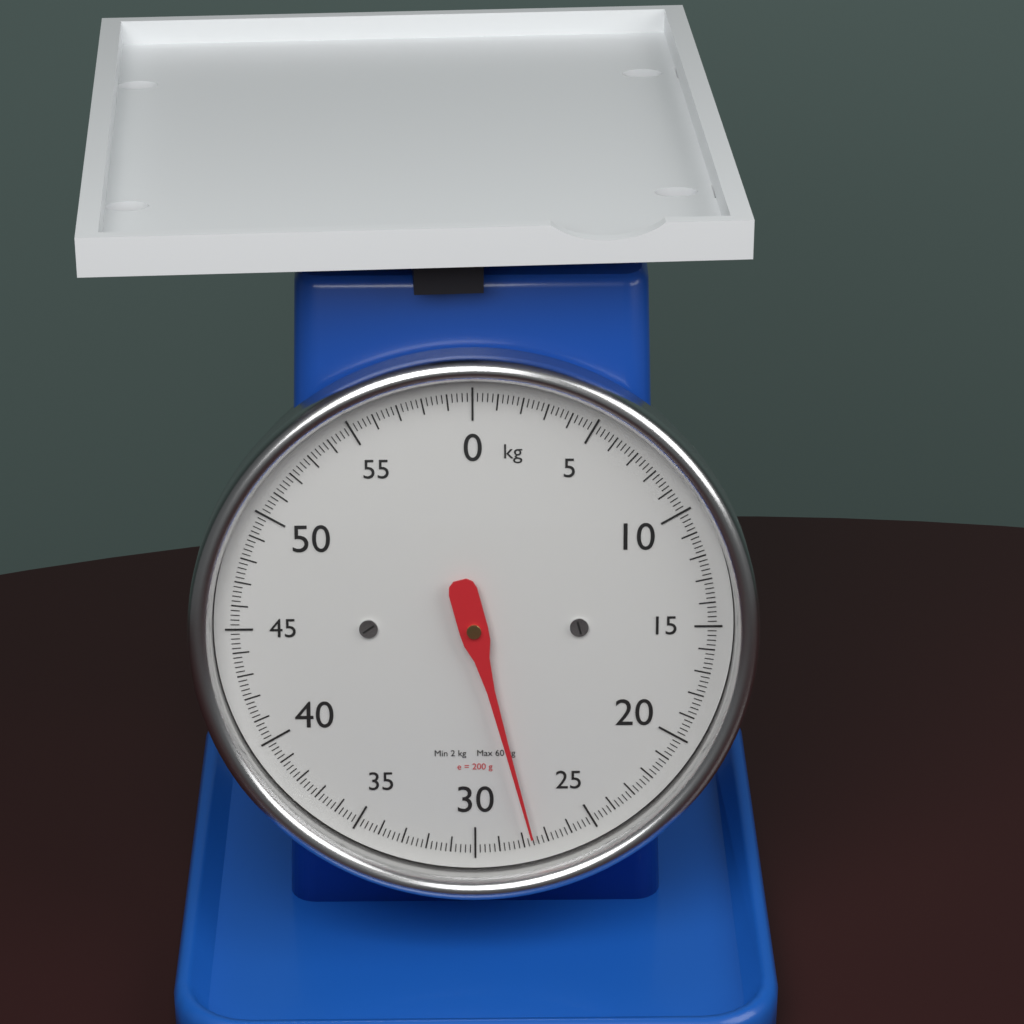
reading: 27.6 kg
